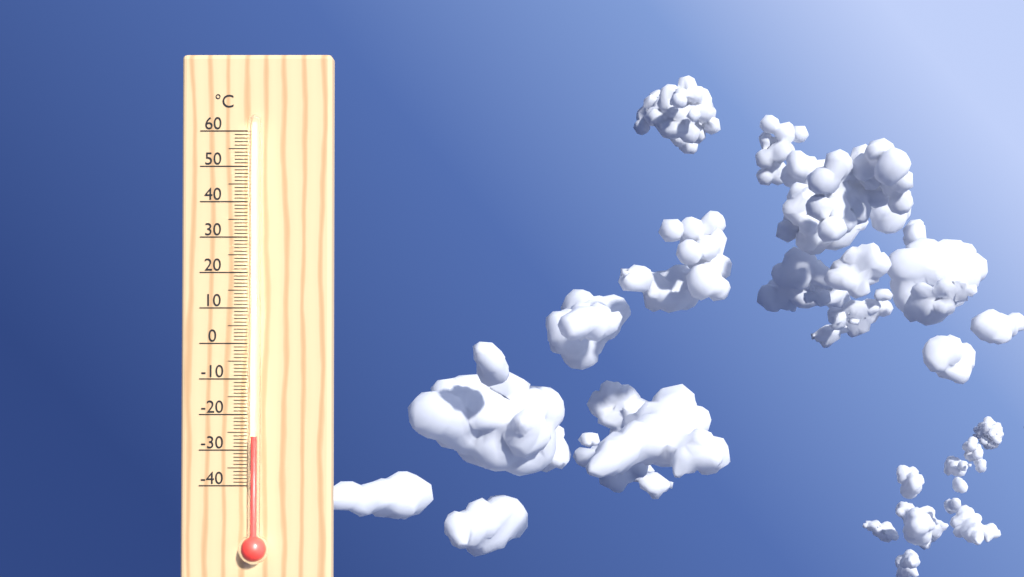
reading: -26 °C
